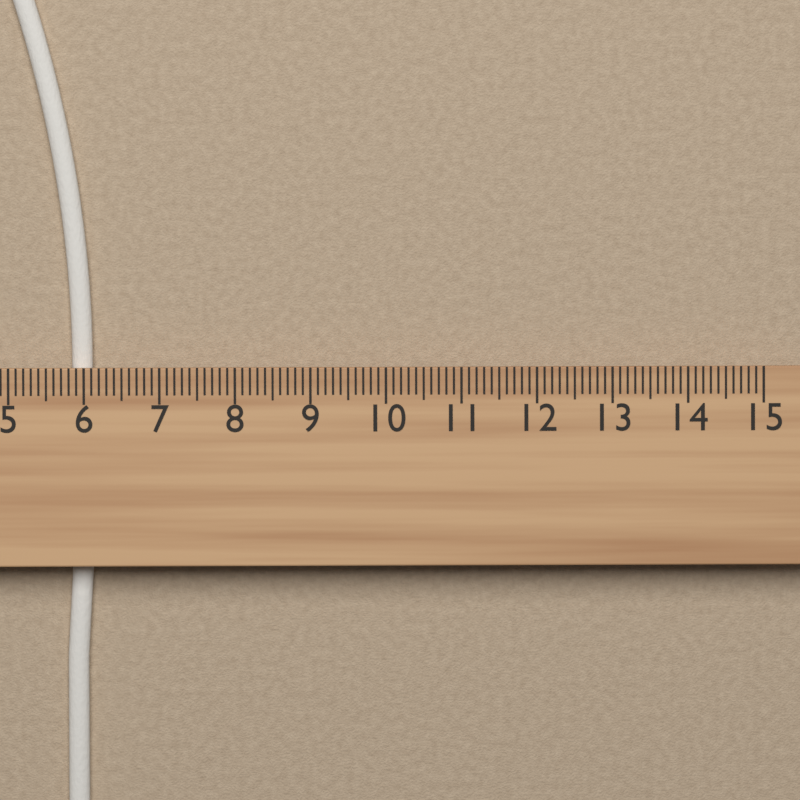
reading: 6.1 cm
